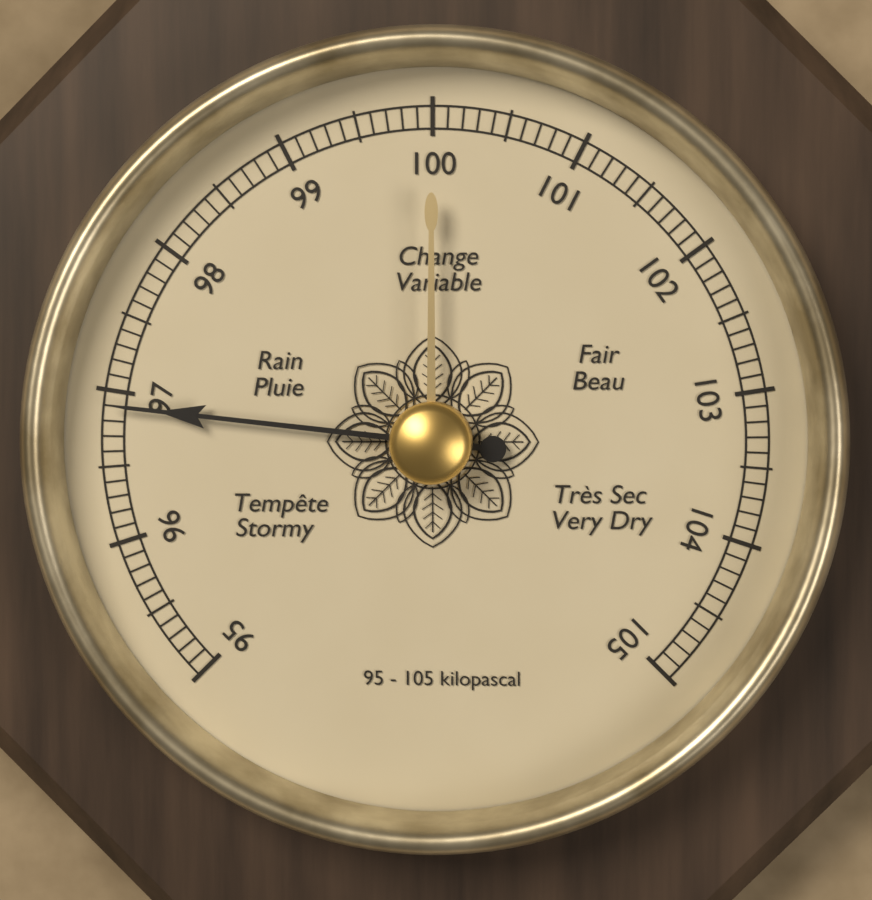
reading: 96.9 kPa
